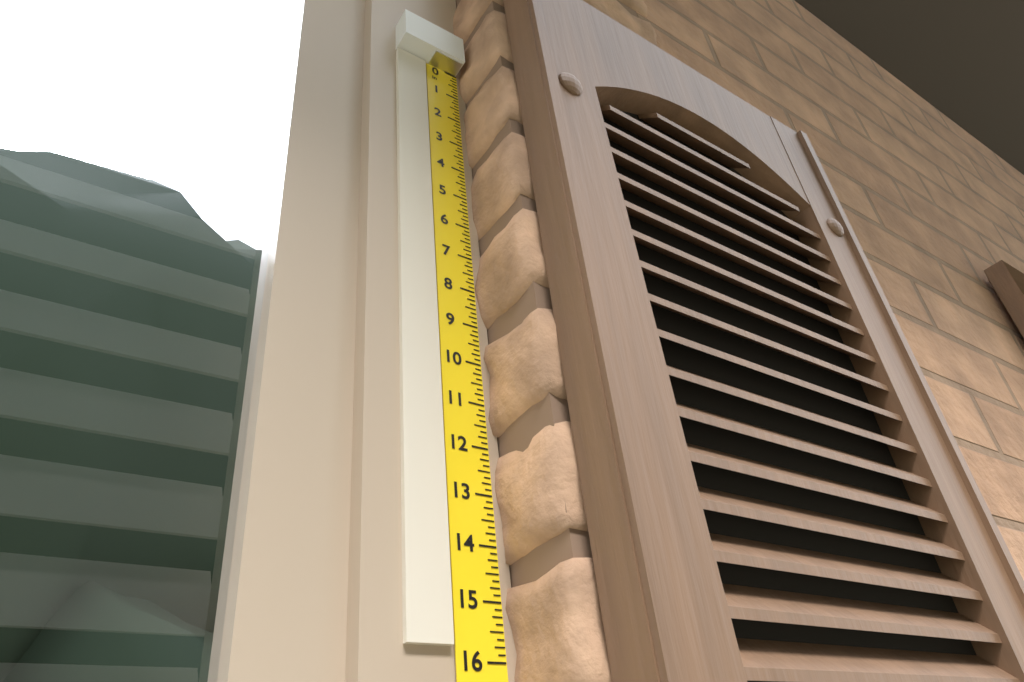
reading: 15.750 in
